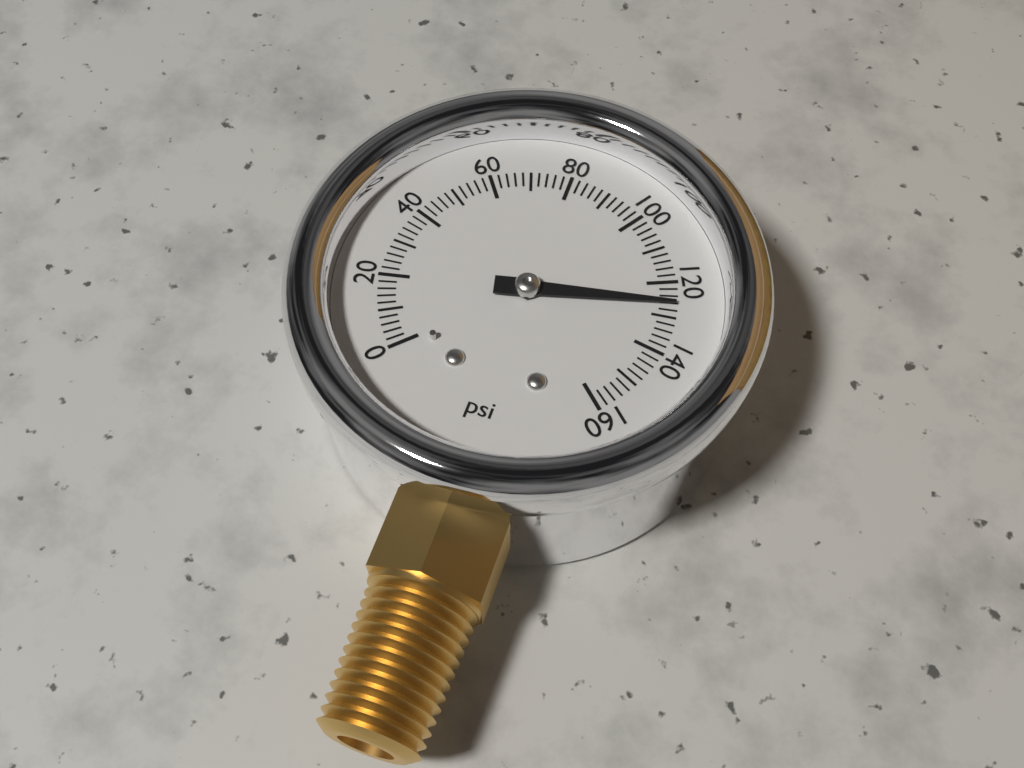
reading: 126 psi
